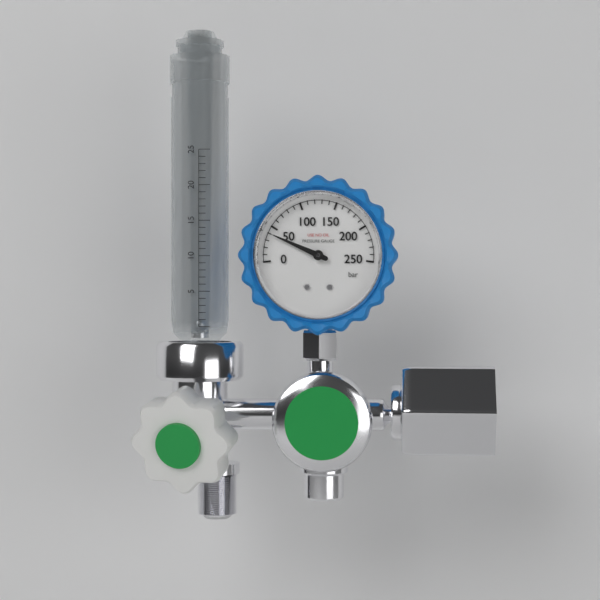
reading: 40 bar
